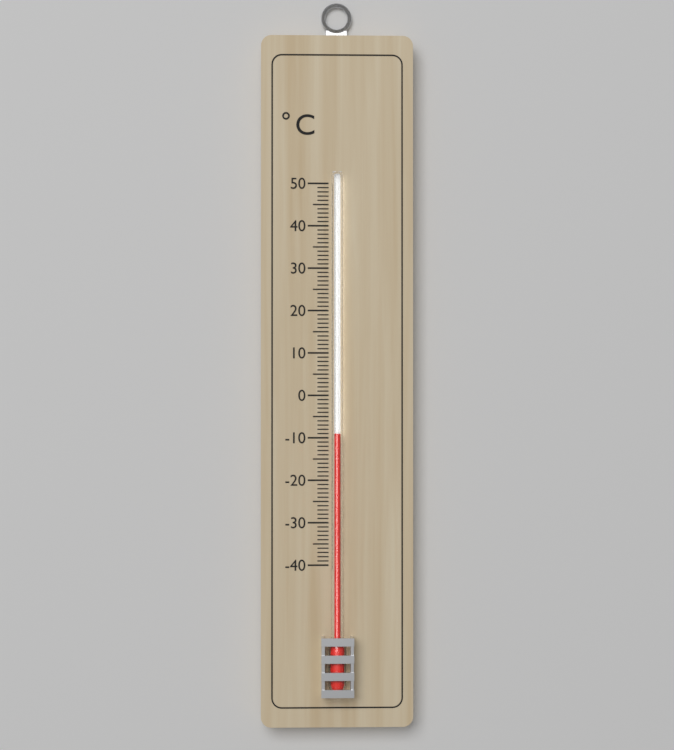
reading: -9 °C
